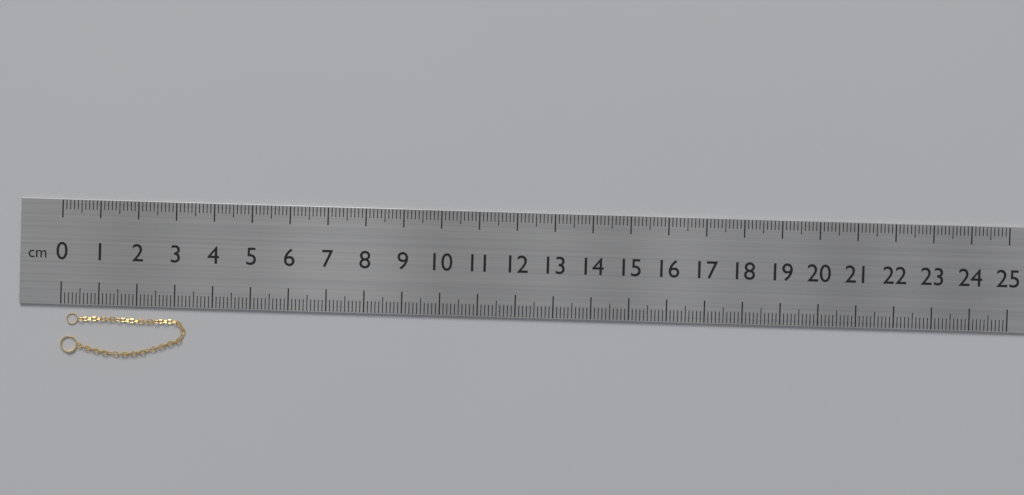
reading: 3.3 cm
